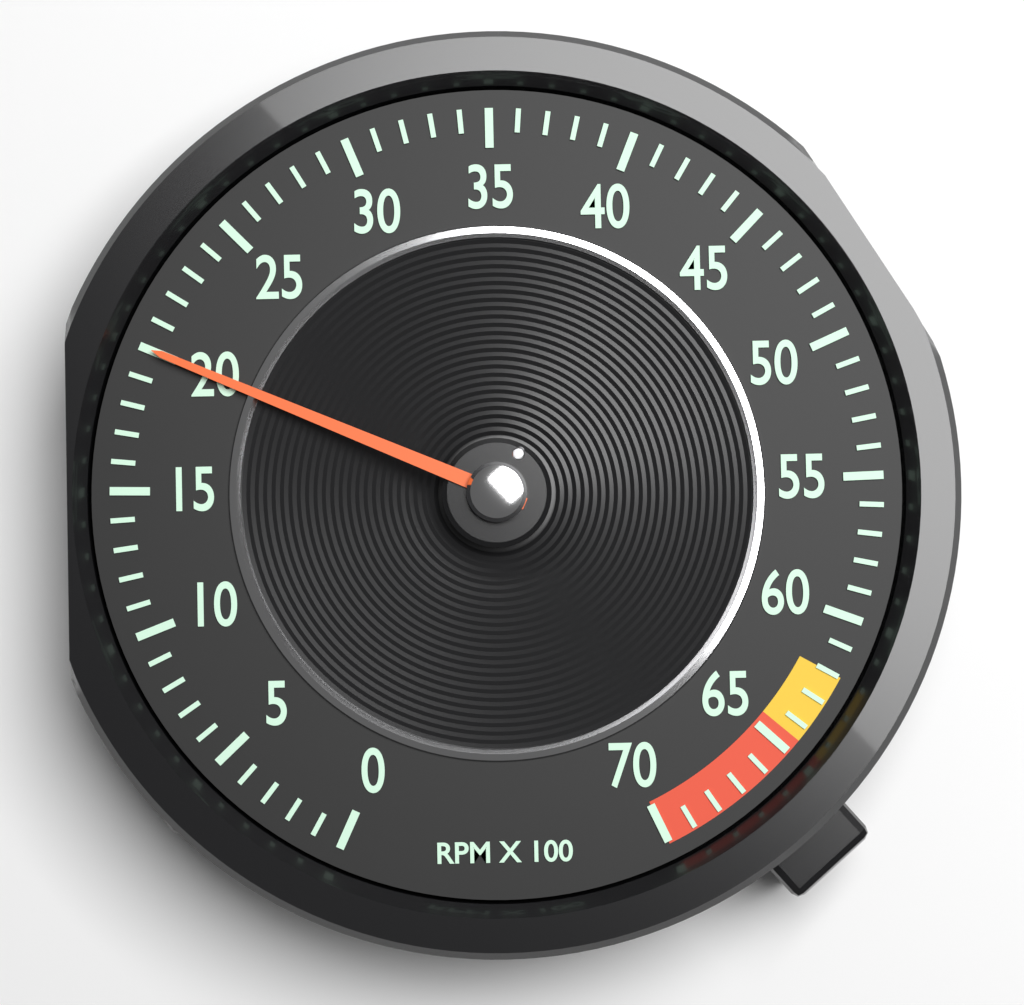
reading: 20 RPM x 100
